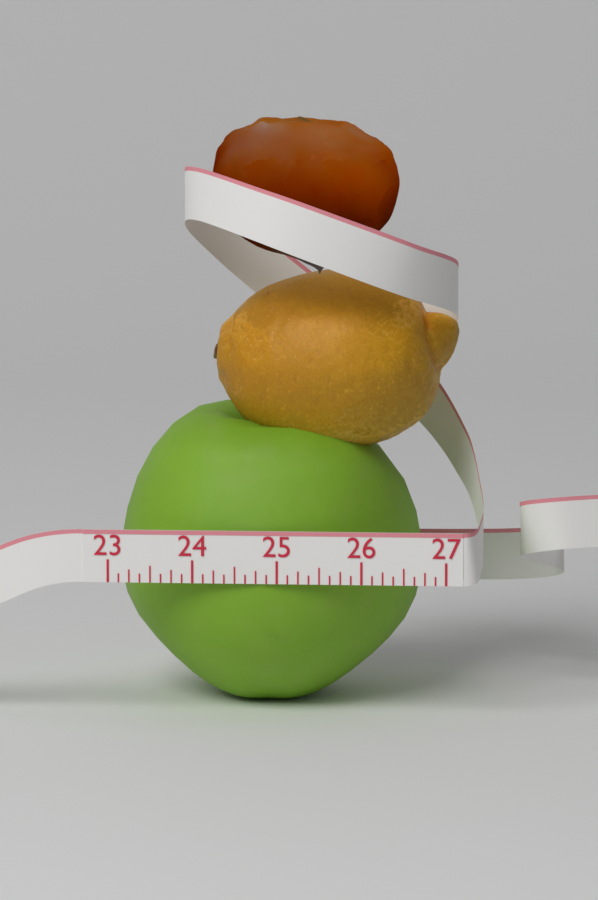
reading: 26.625 (no unit)
